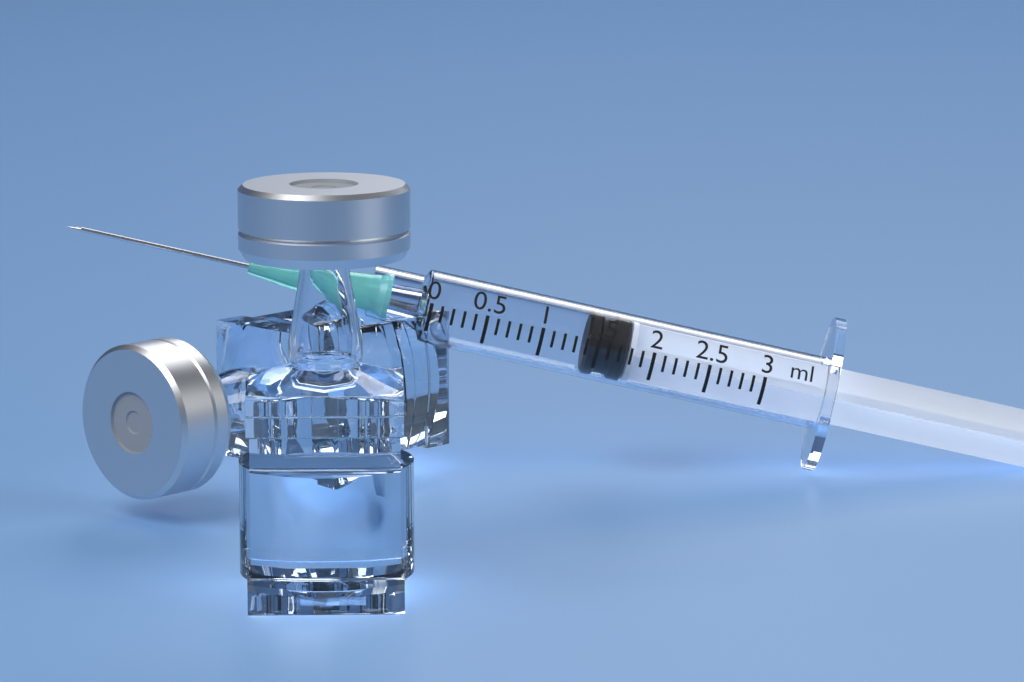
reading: 1.4 ml
